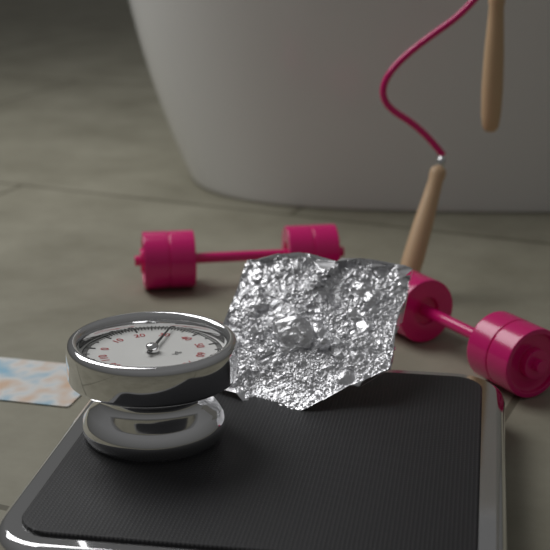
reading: 31 kg
